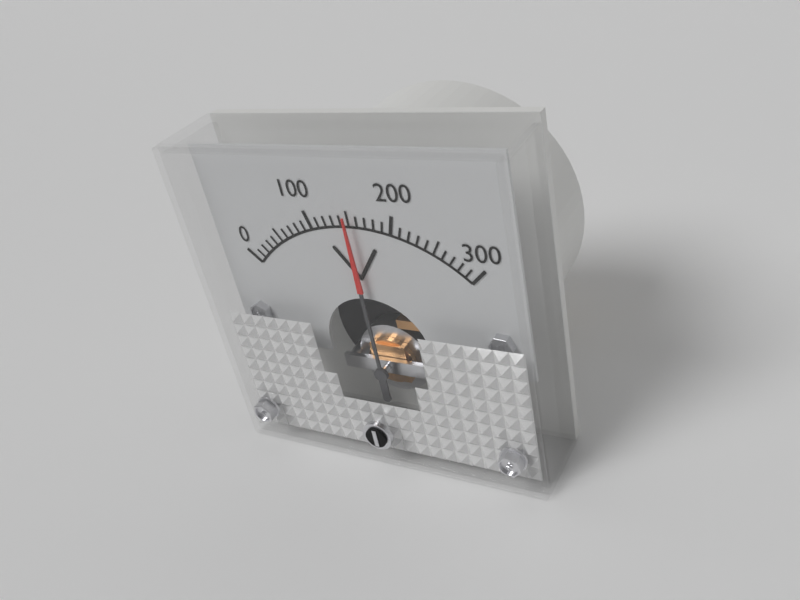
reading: 150 V
